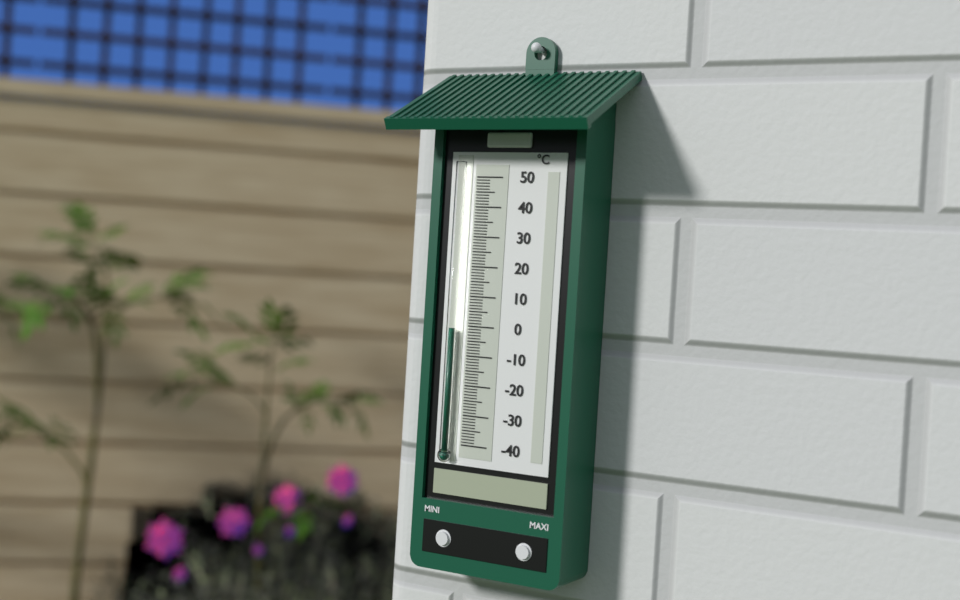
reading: -1 °C
